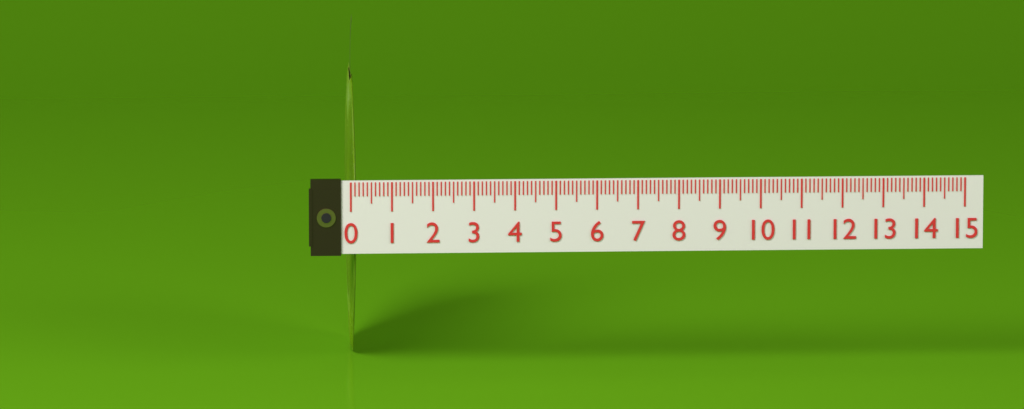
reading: 0.2 (no unit)
